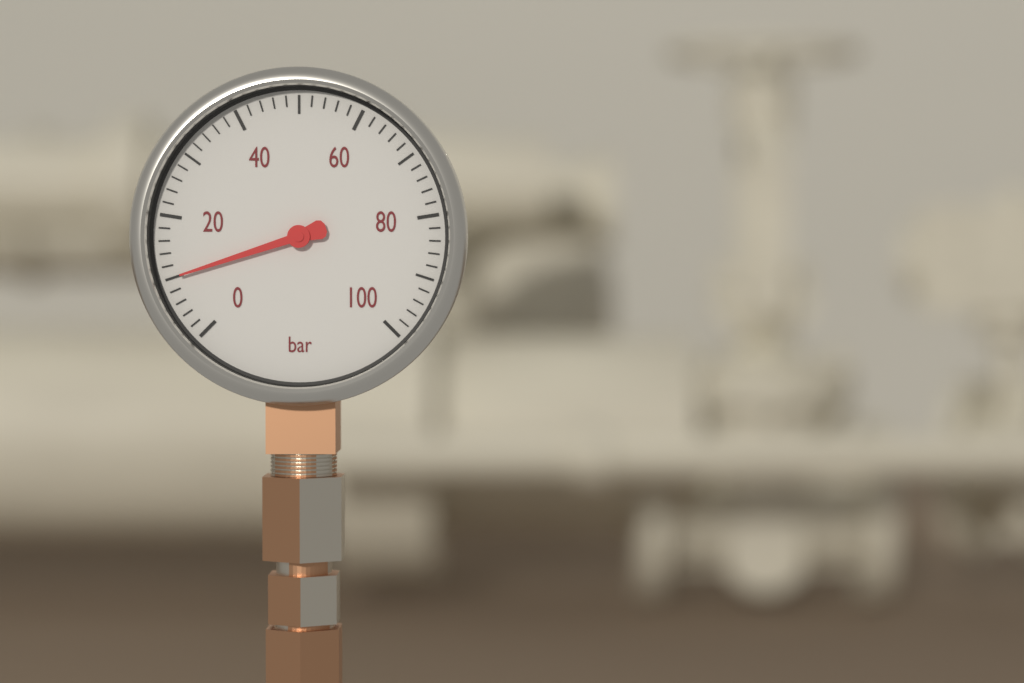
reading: 10 bar
